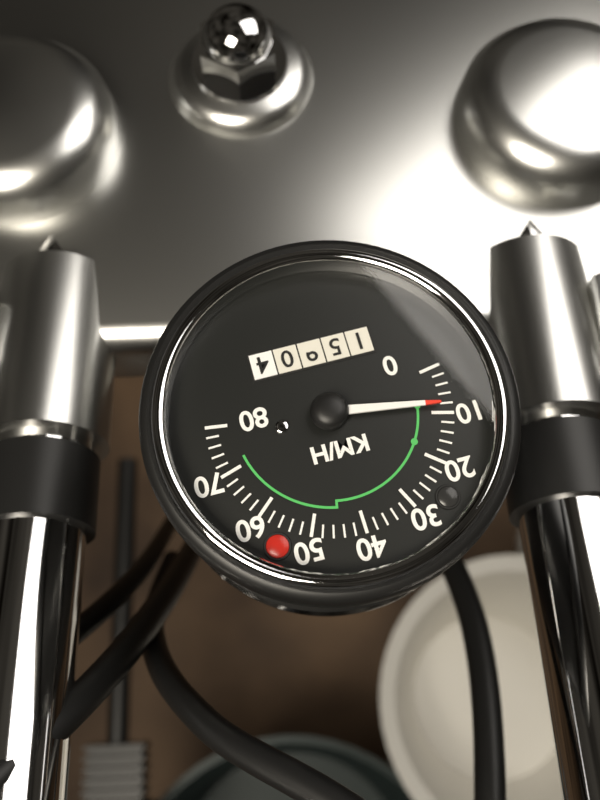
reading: 8 km/h
